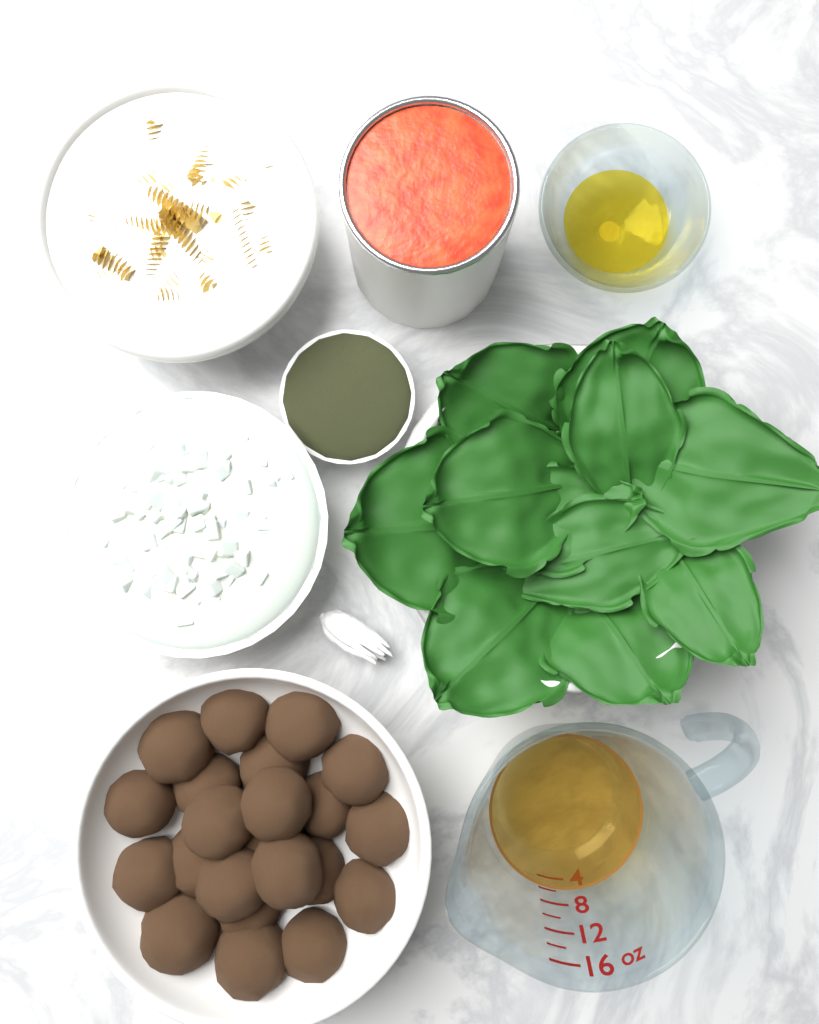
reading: 6 oz
